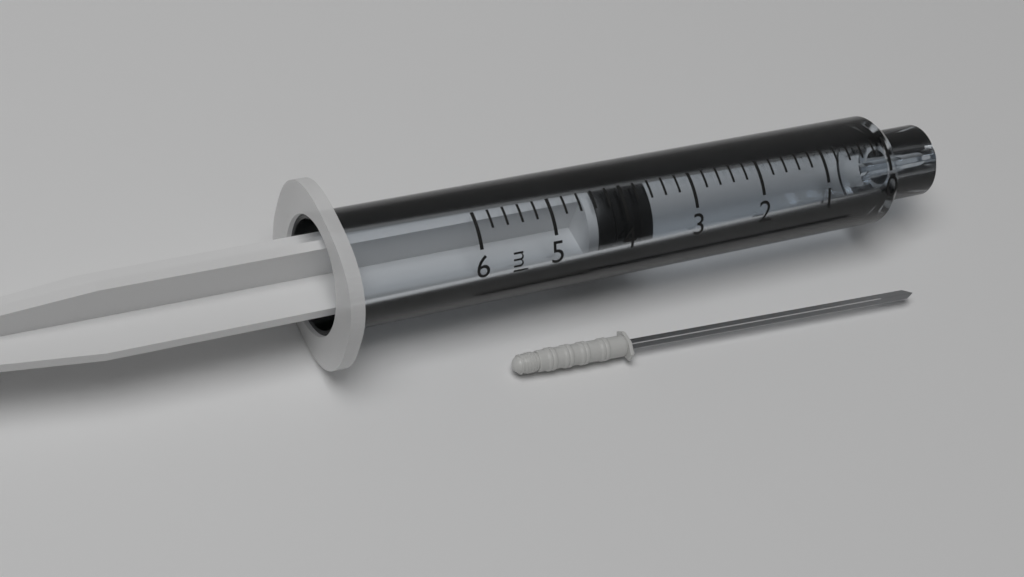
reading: 3.6 ml
